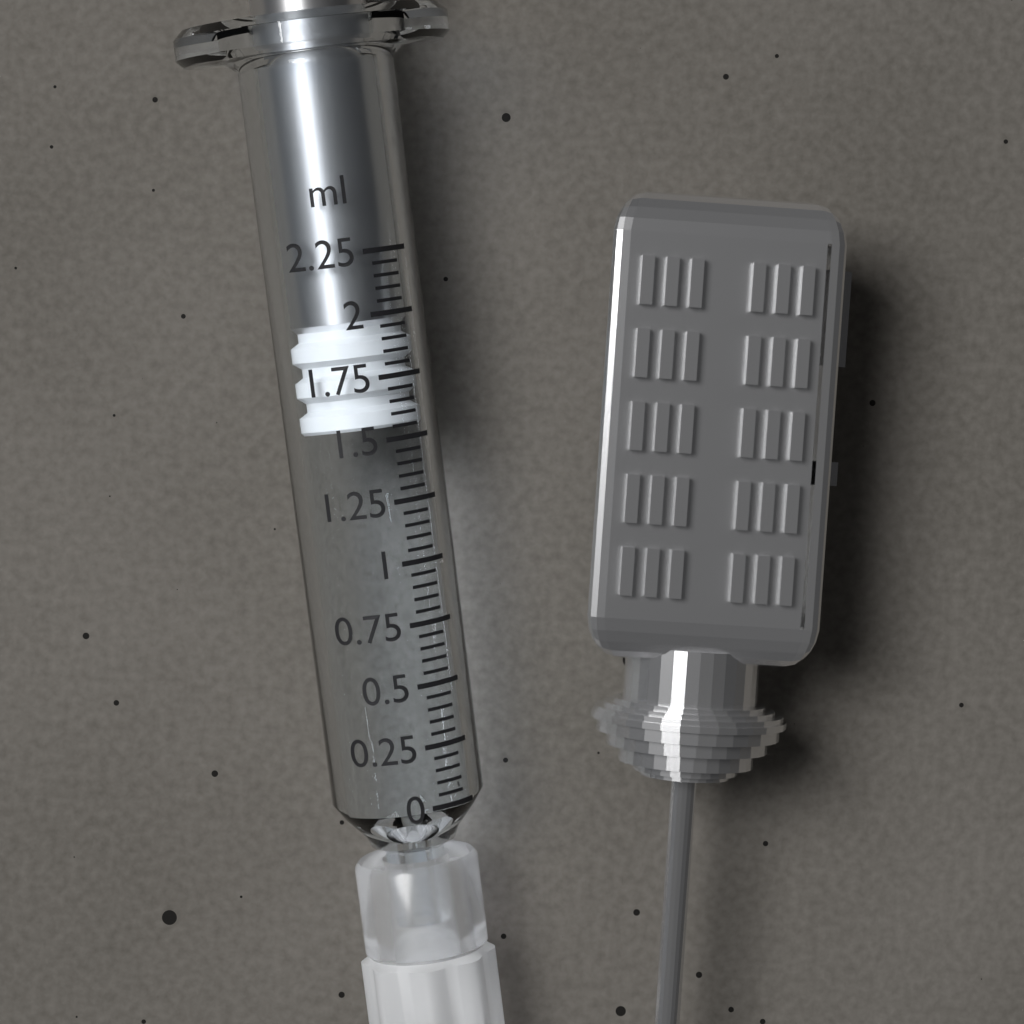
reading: 1.55 ml
